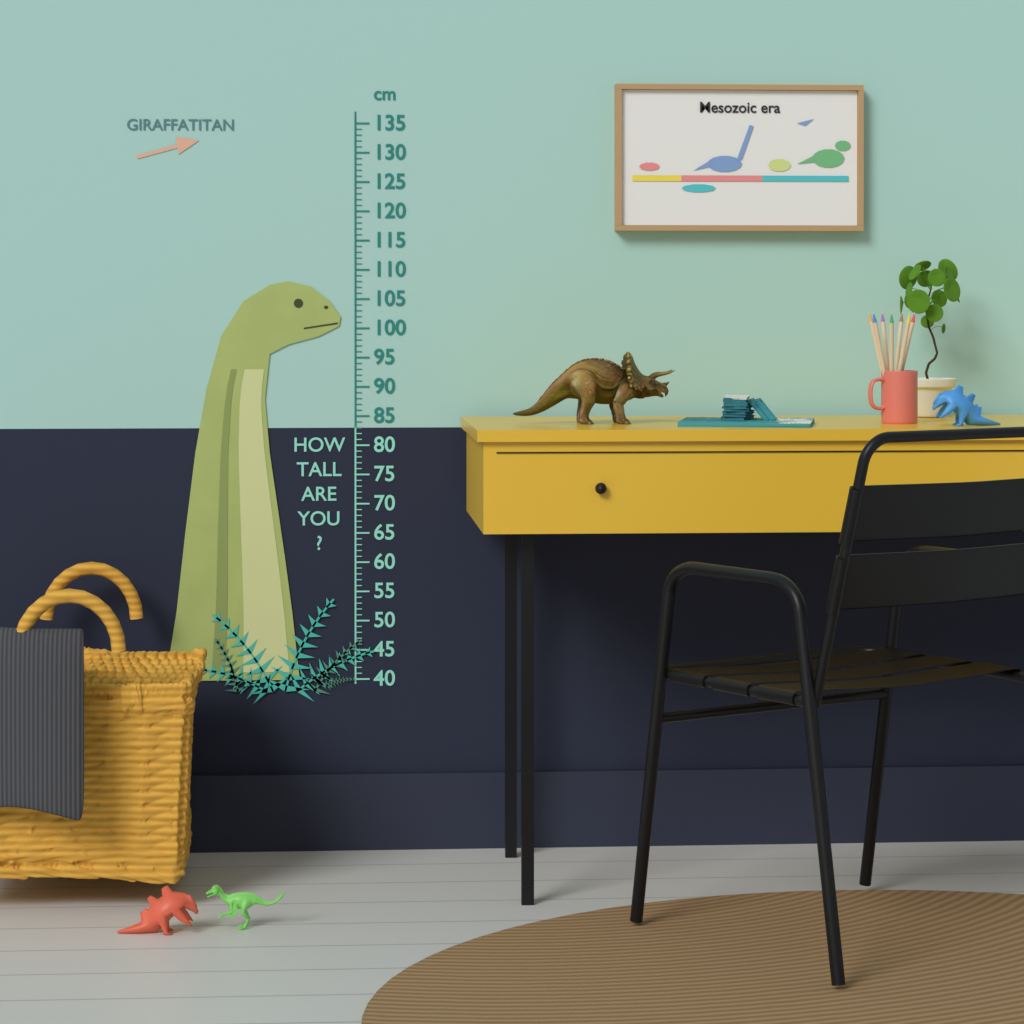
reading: 108 cm
